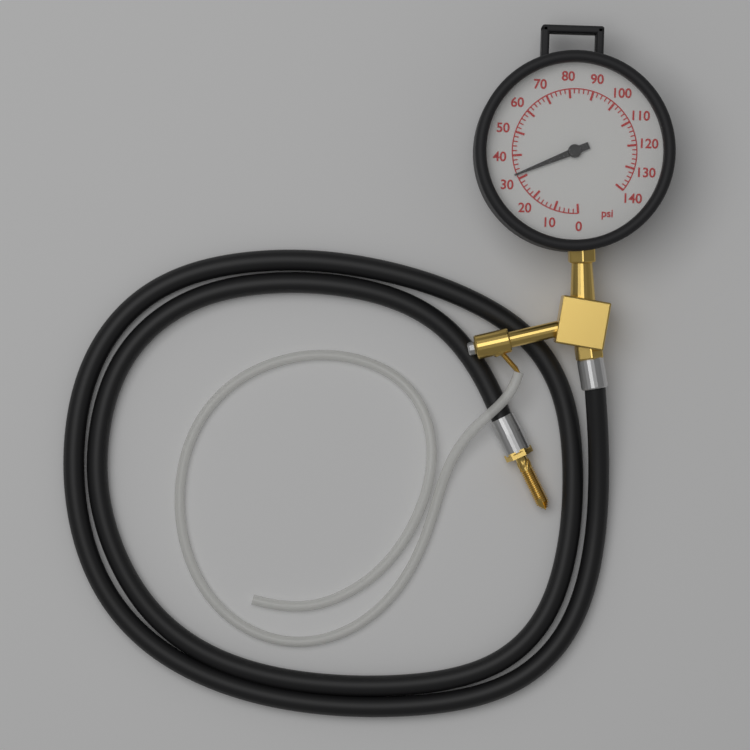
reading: 32 psi
